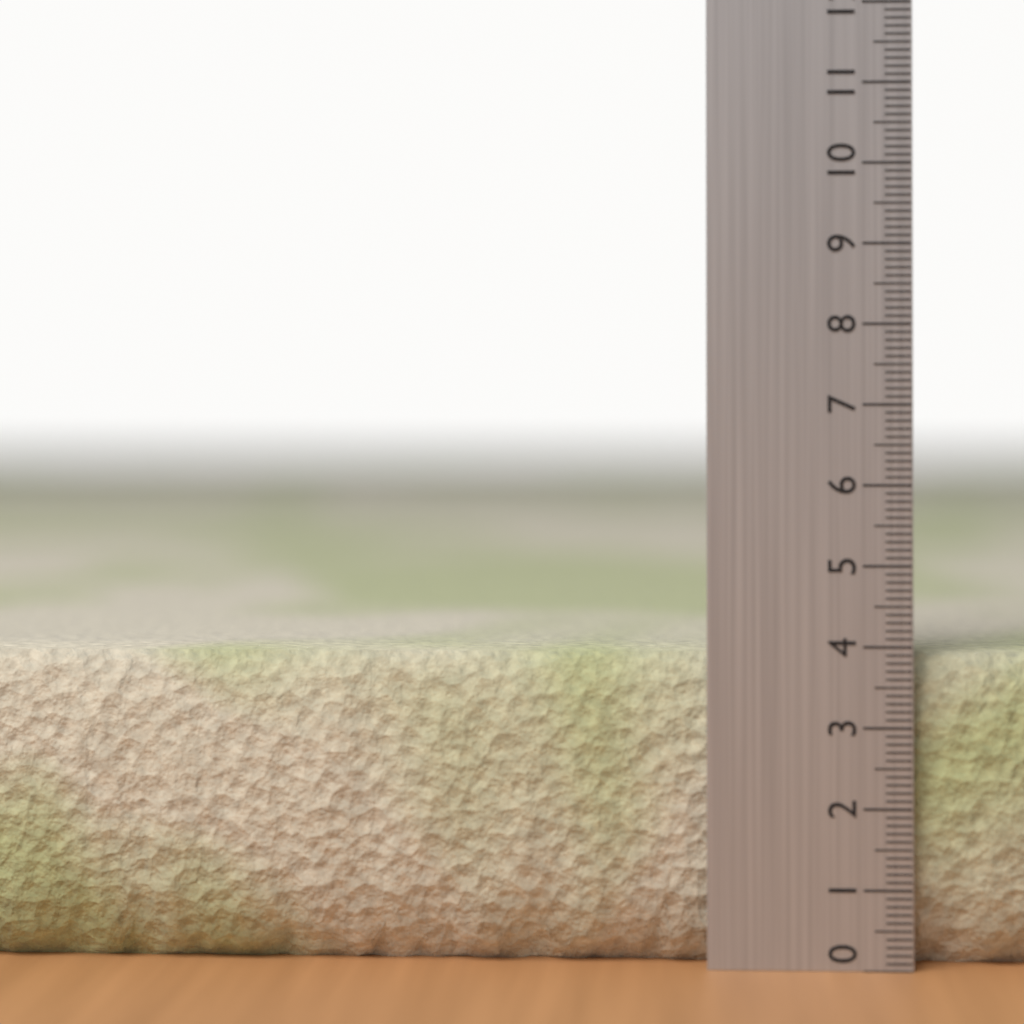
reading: 3.9 (no unit)
